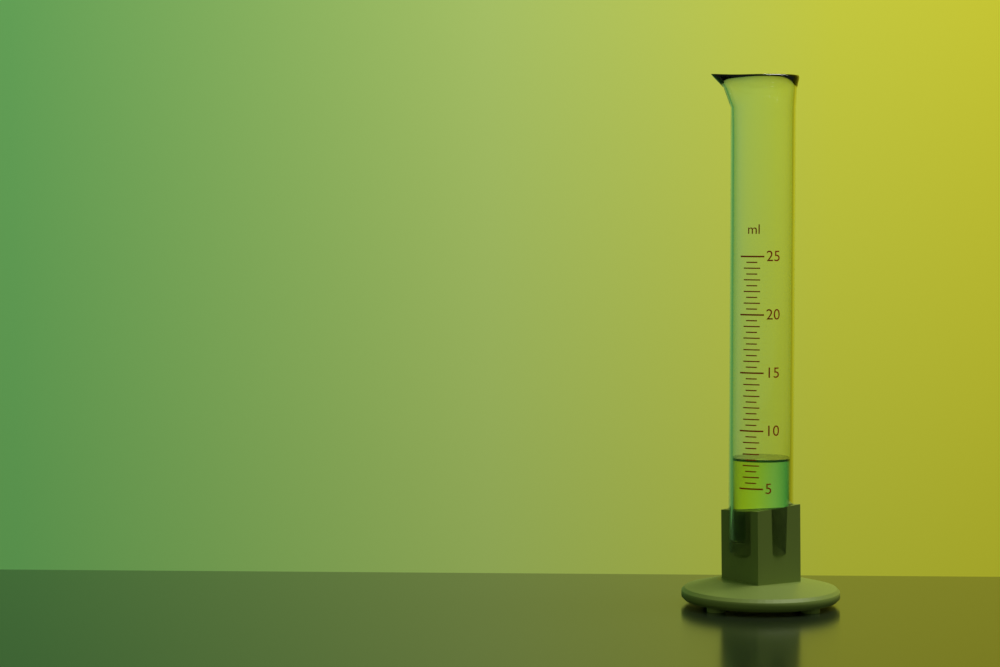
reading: 7.5 ml
